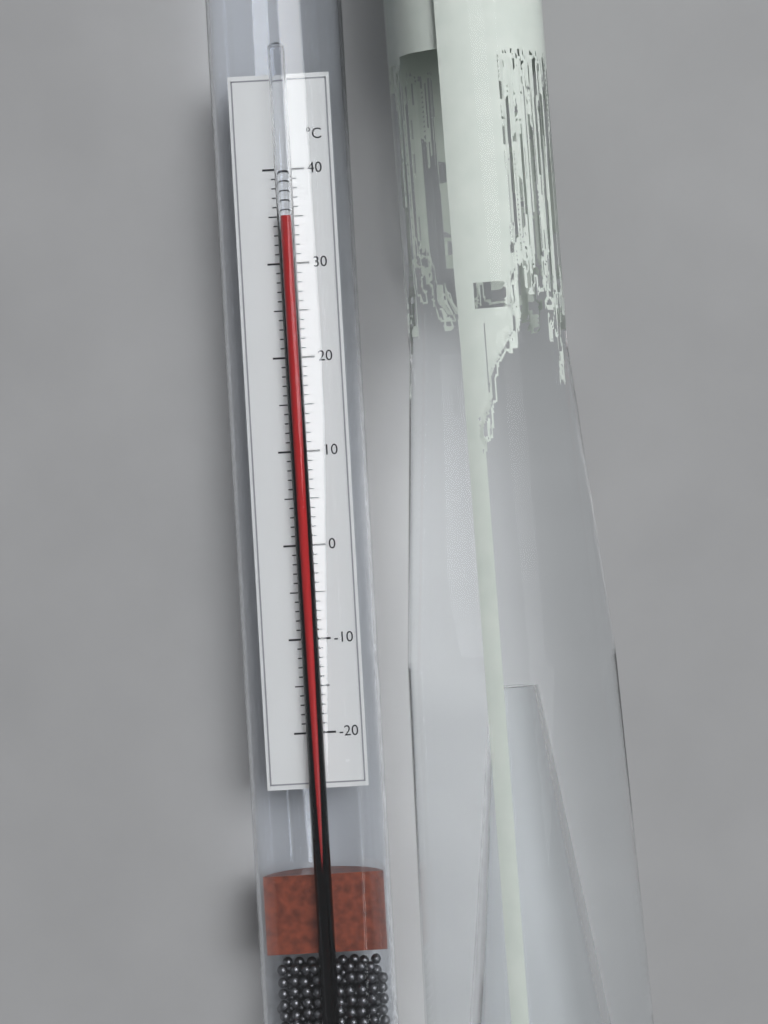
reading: 35 °C
